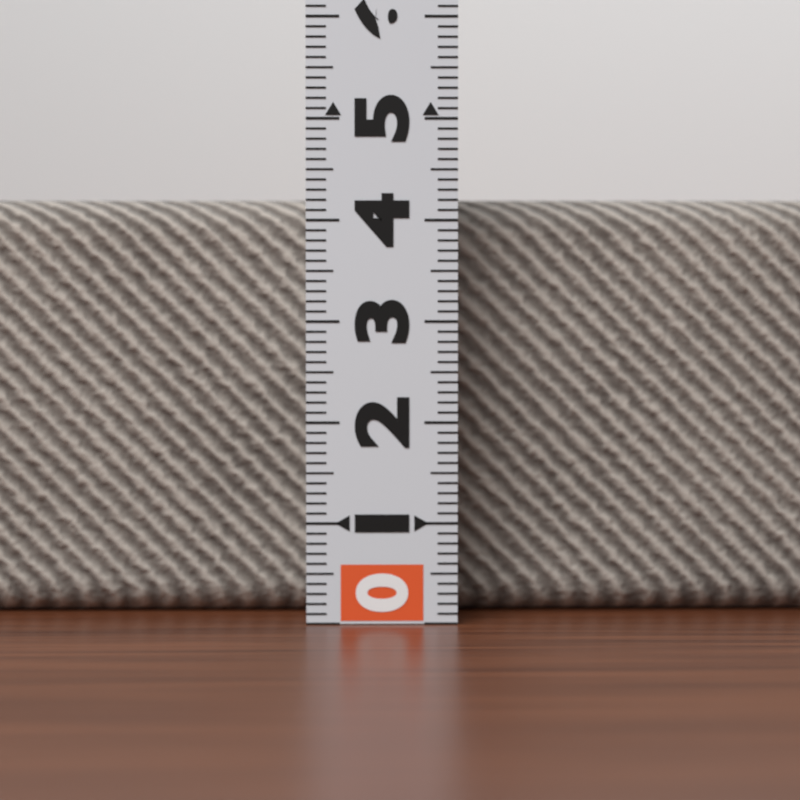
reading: 4.2 (no unit)
